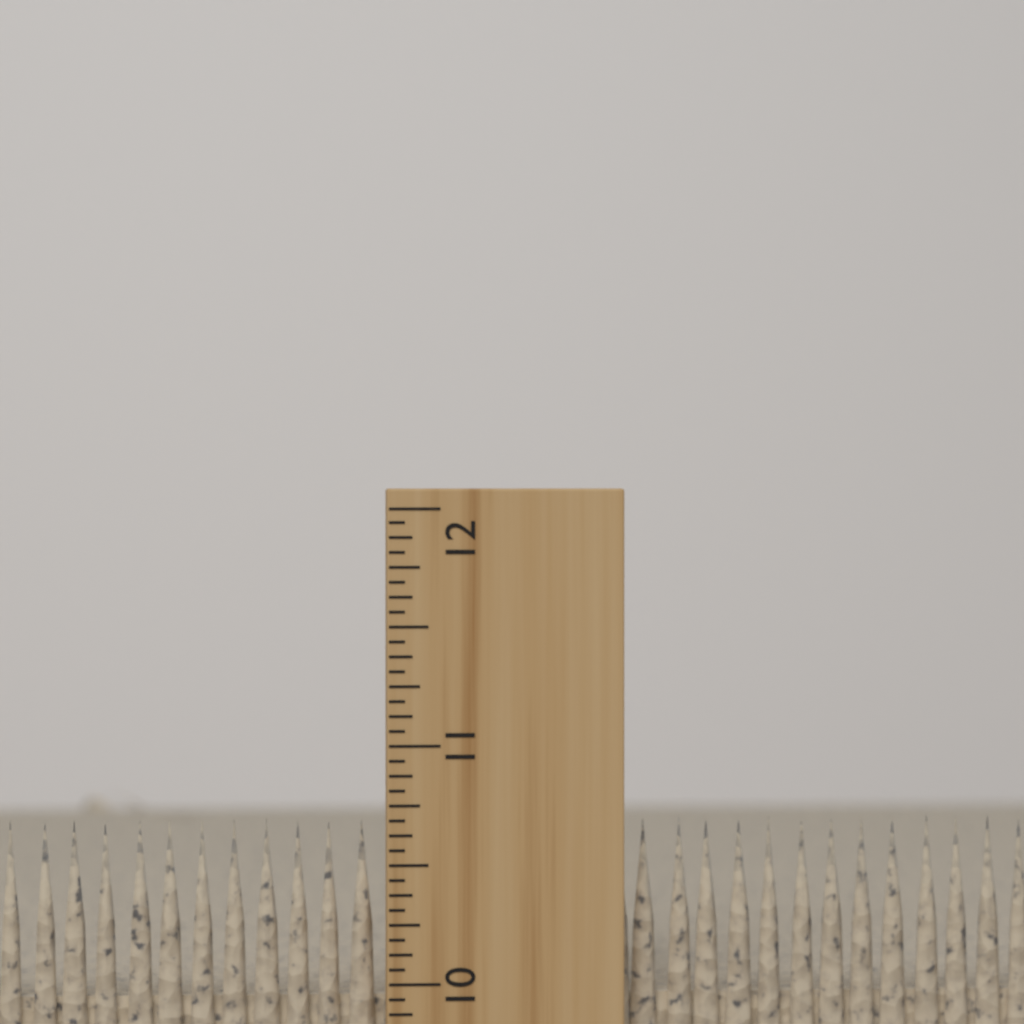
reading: 10.6875 inch
